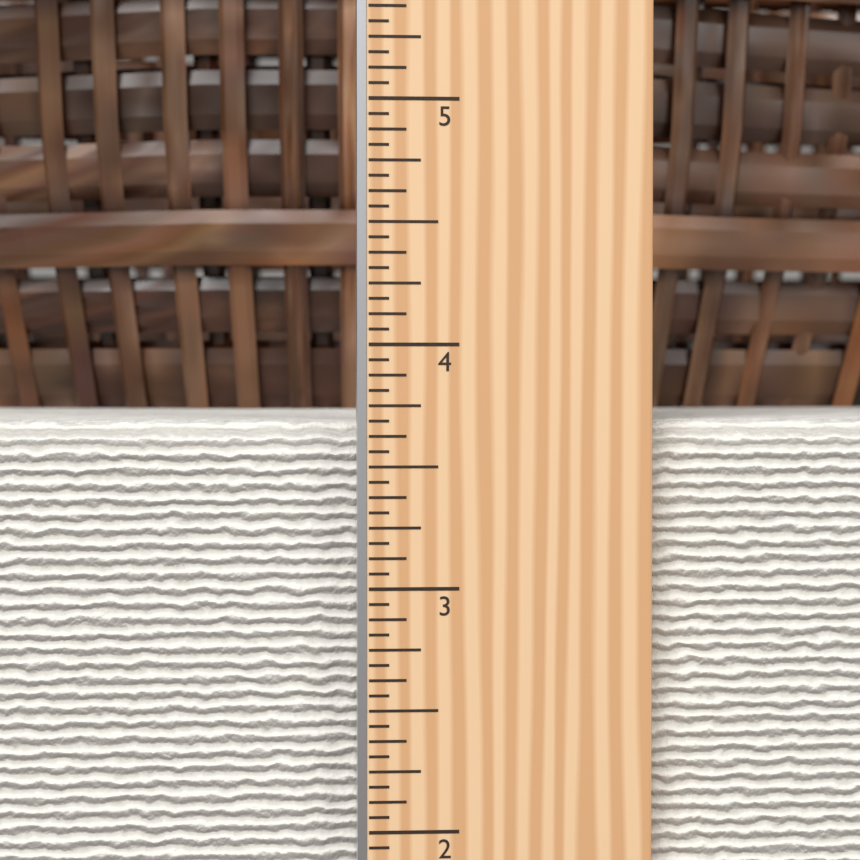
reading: 3.6875 in
